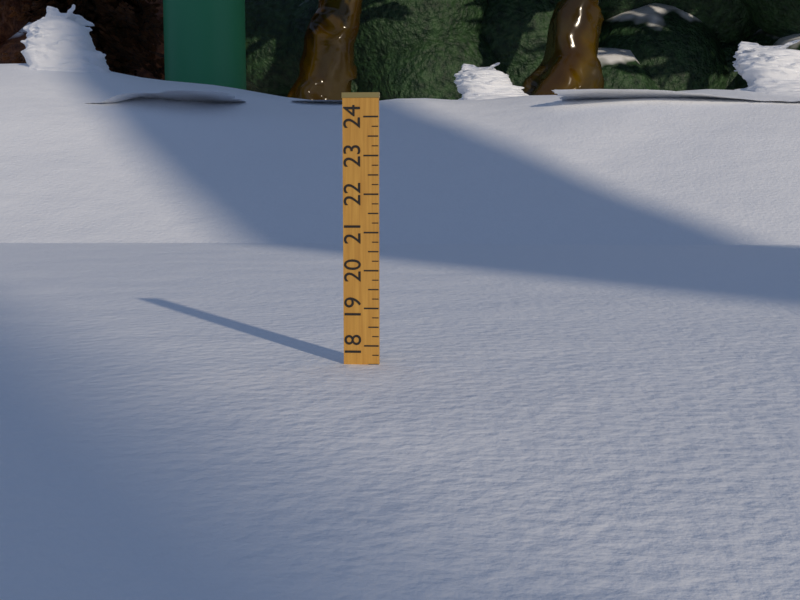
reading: 17.50 (no unit)
